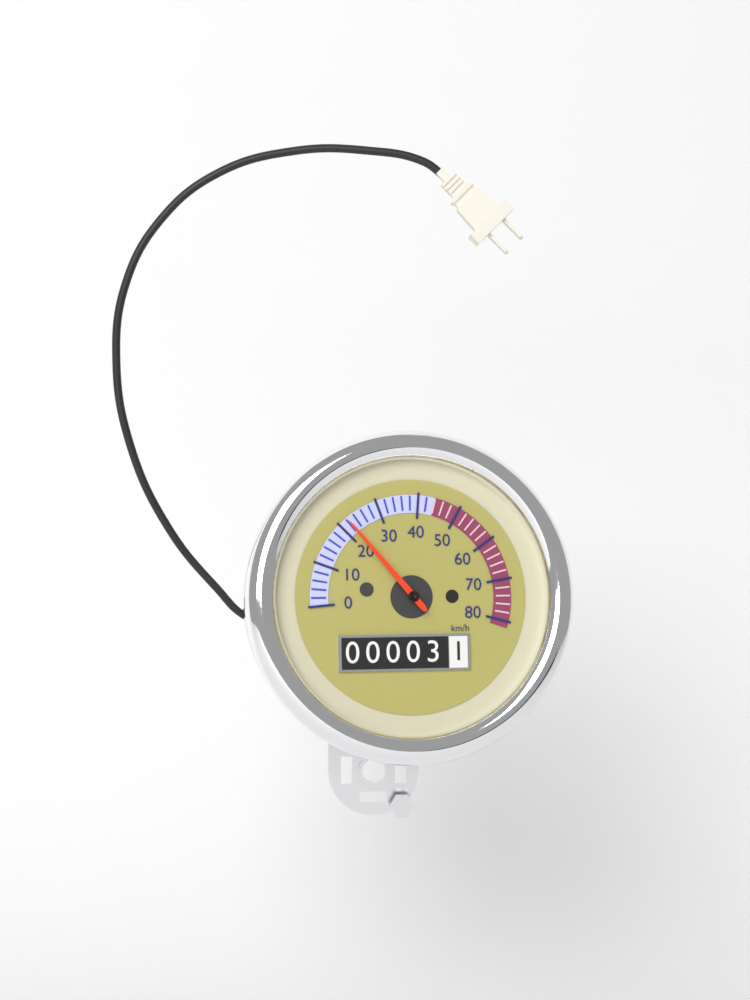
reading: 22 km/h
